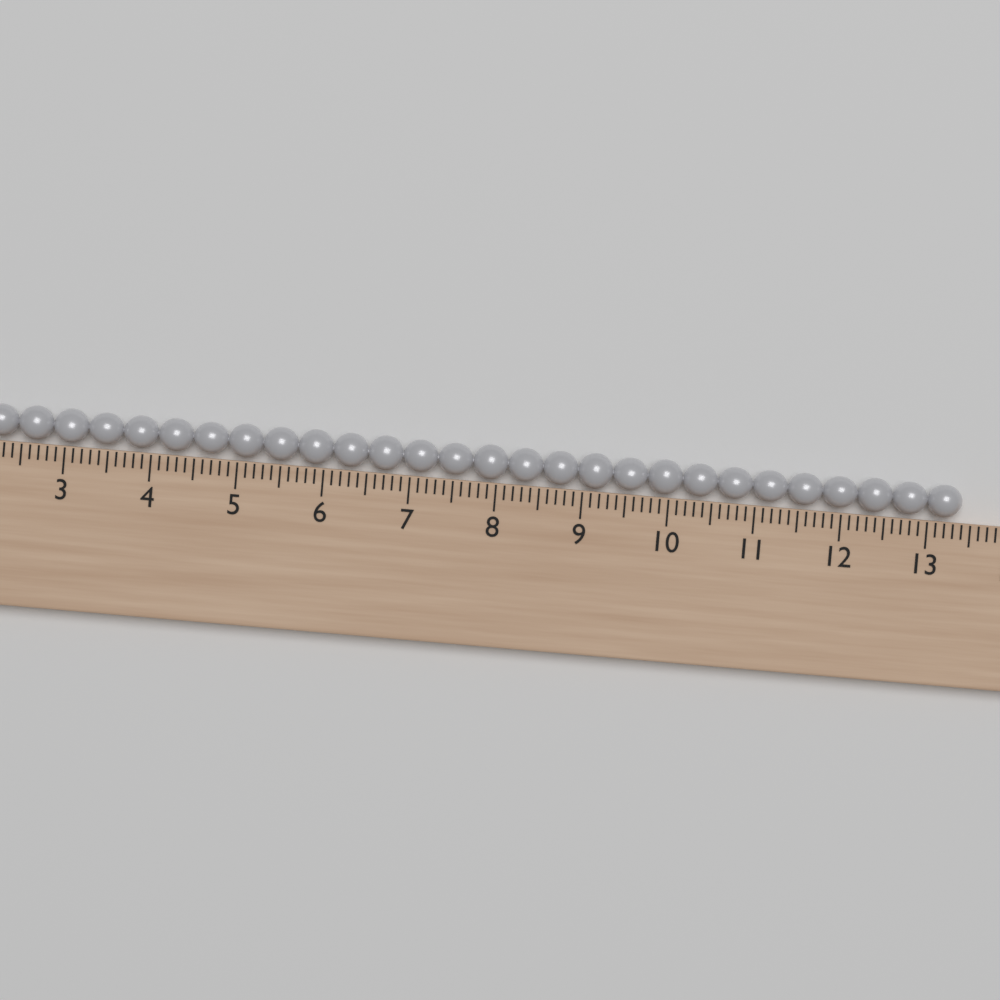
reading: 13.4 (no unit)
